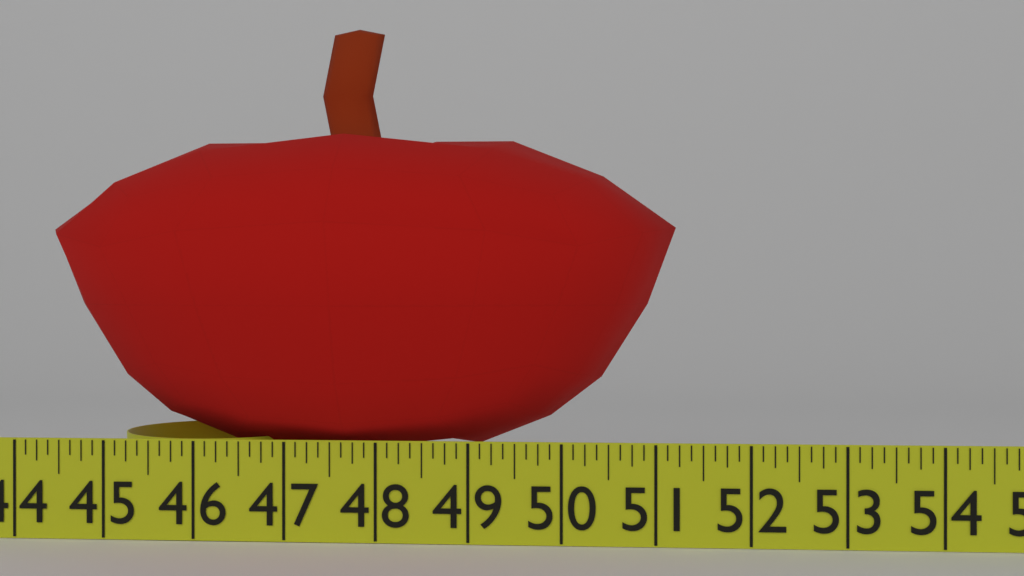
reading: 51.250 in
